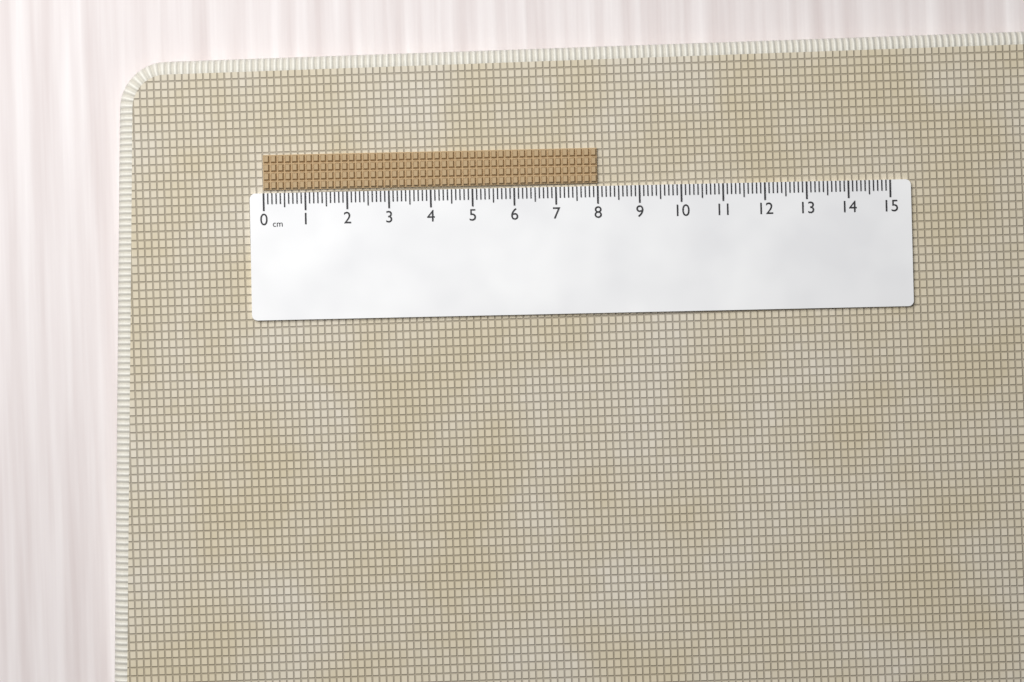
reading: 8.0 cm
